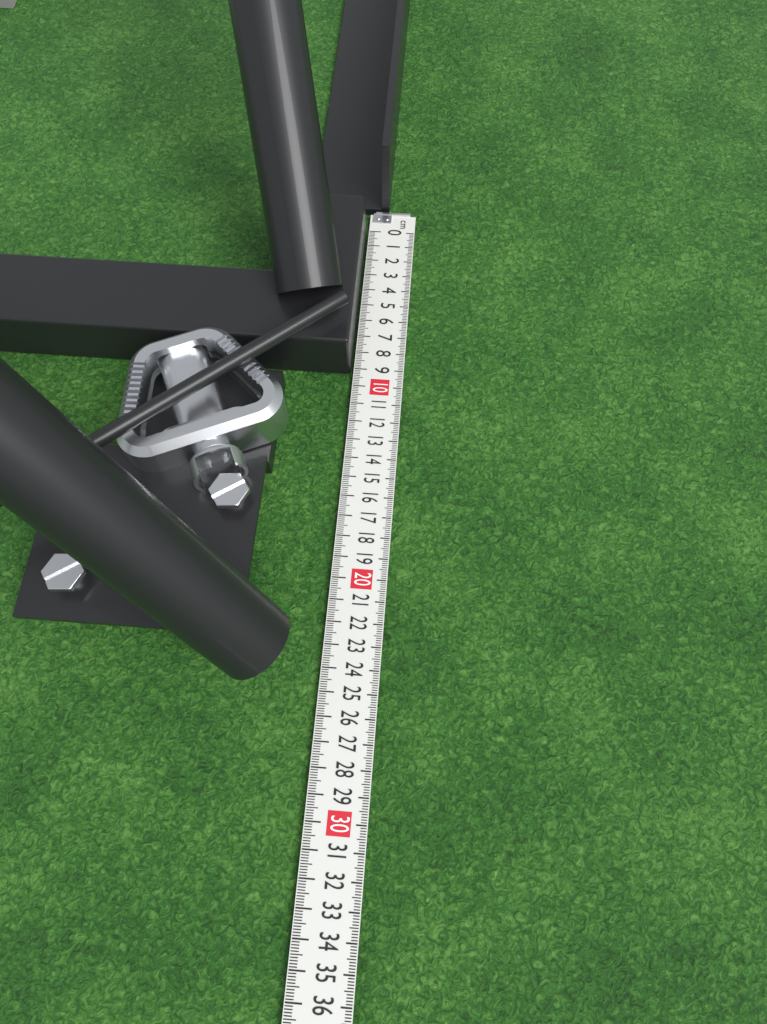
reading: 9.2 cm
